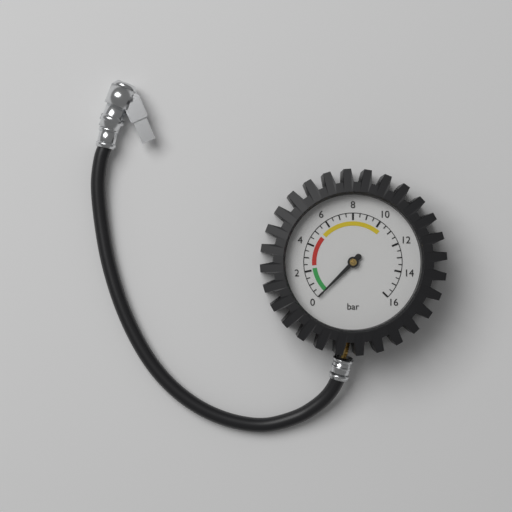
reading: 0.0 bar
